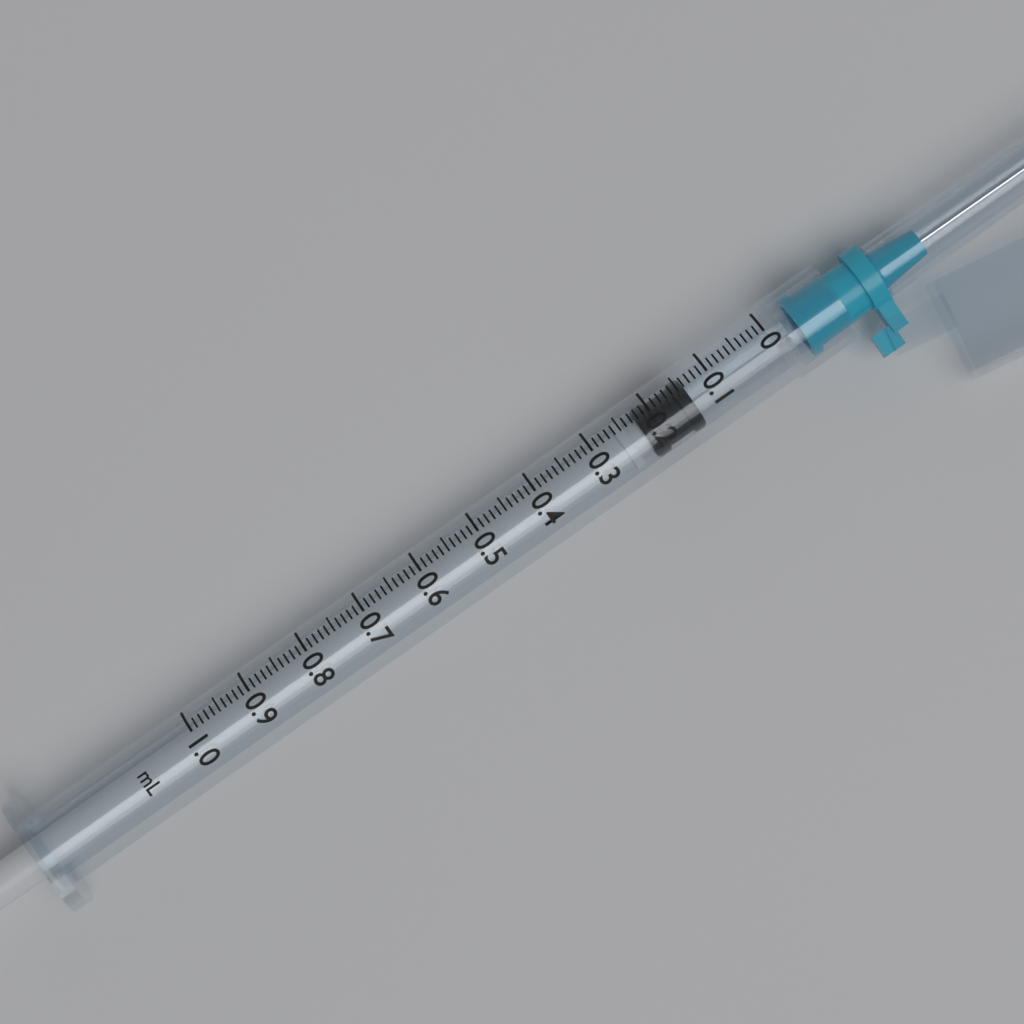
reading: 0.14 ml
